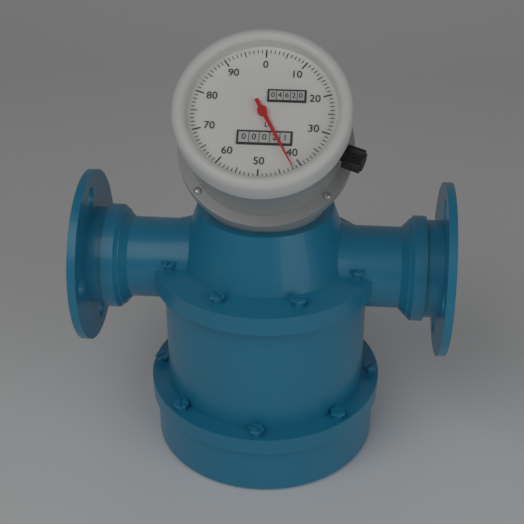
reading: 42 L
